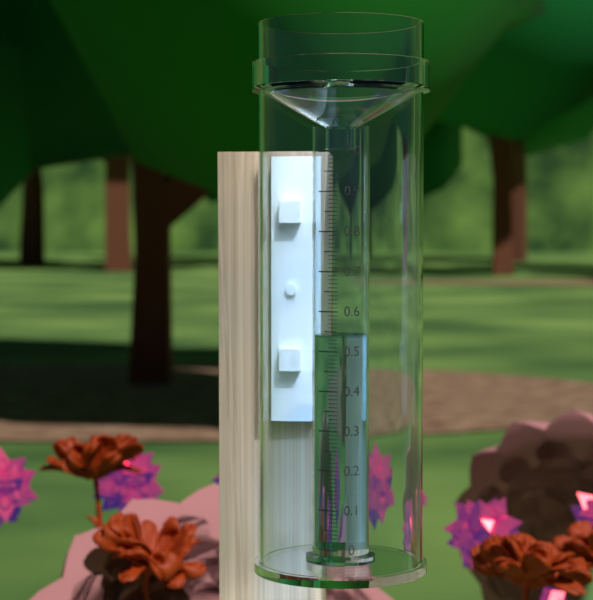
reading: 0.54 (no unit)
